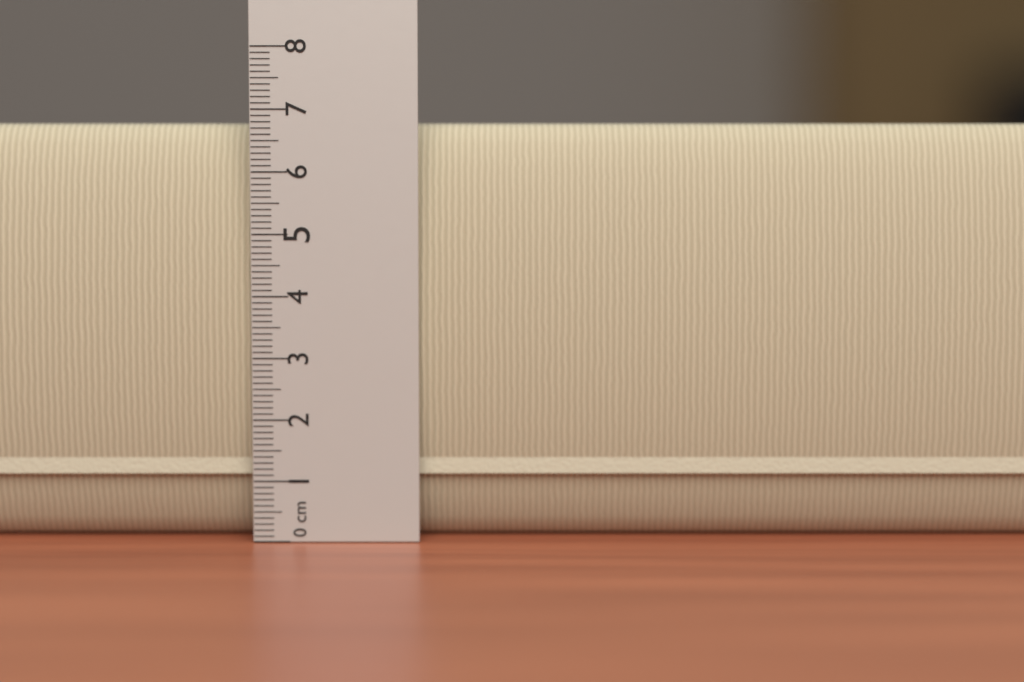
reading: 6.8 cm
